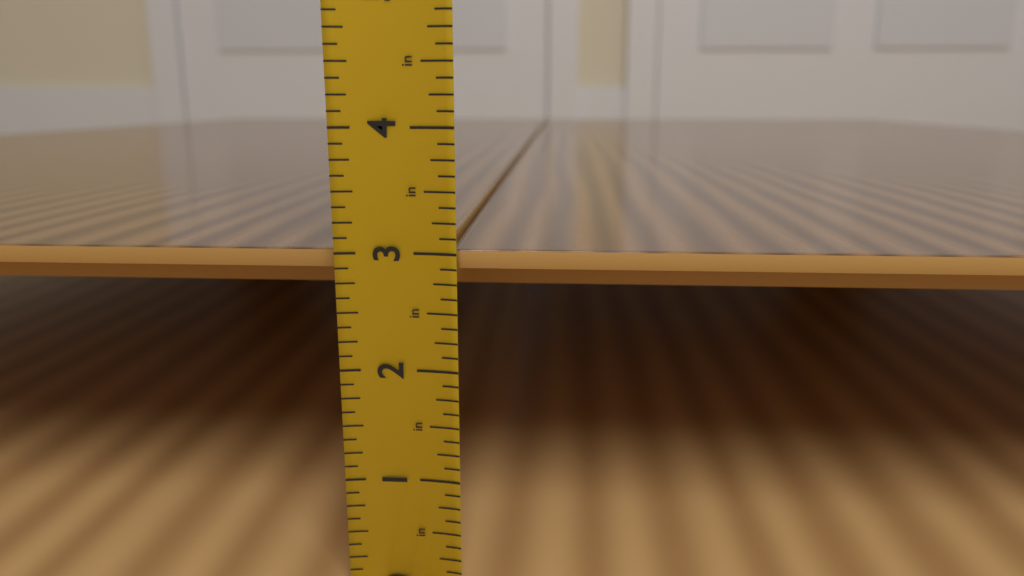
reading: 3.000 in
